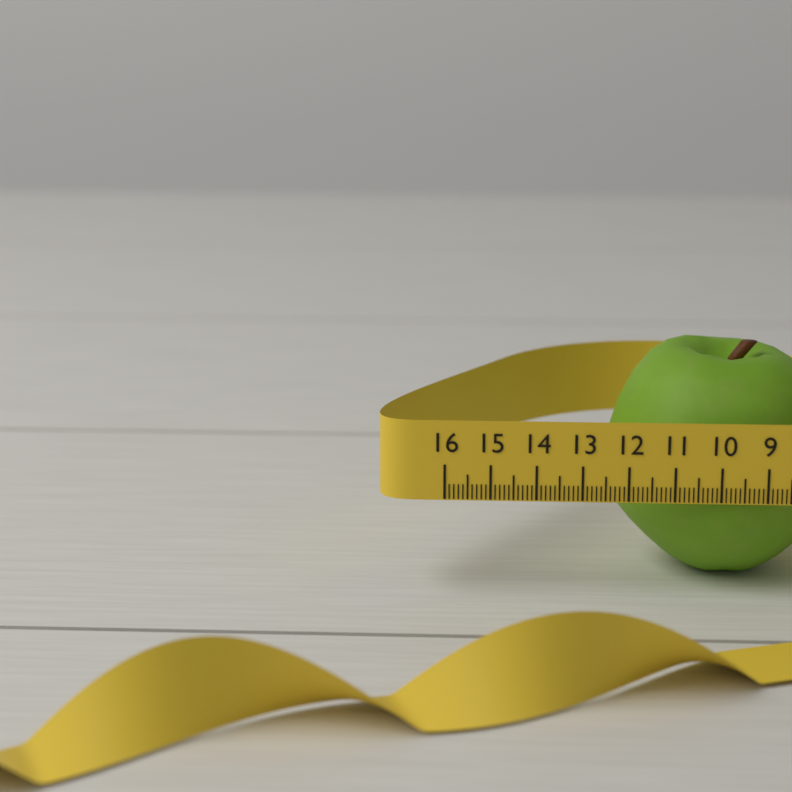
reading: 12.4 (no unit)
